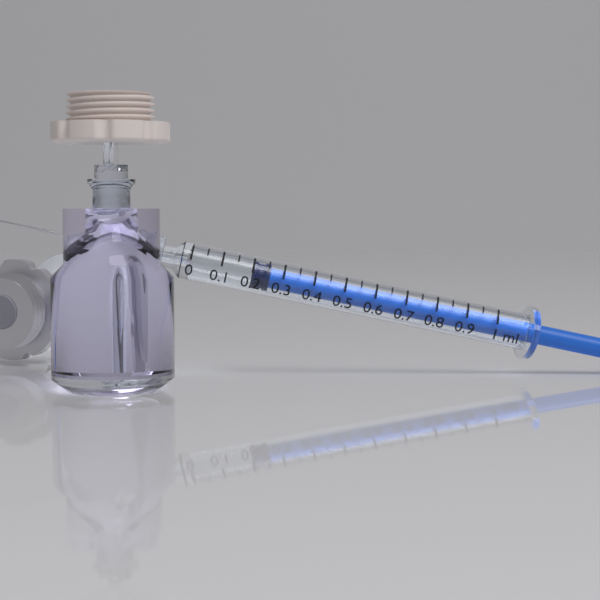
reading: 0.20 ml
